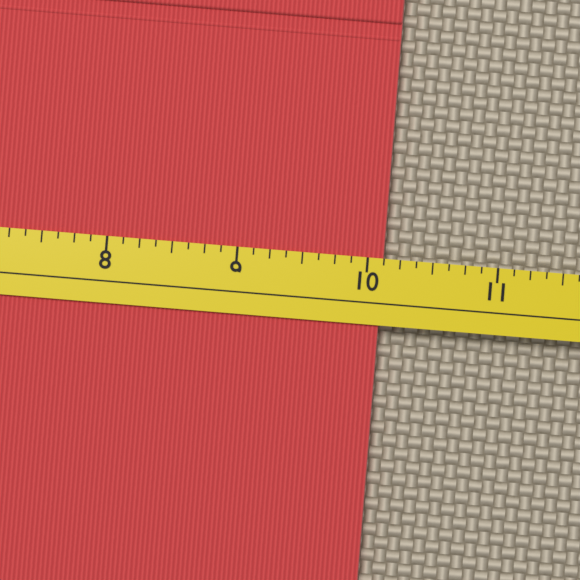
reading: 10.125 (no unit)
